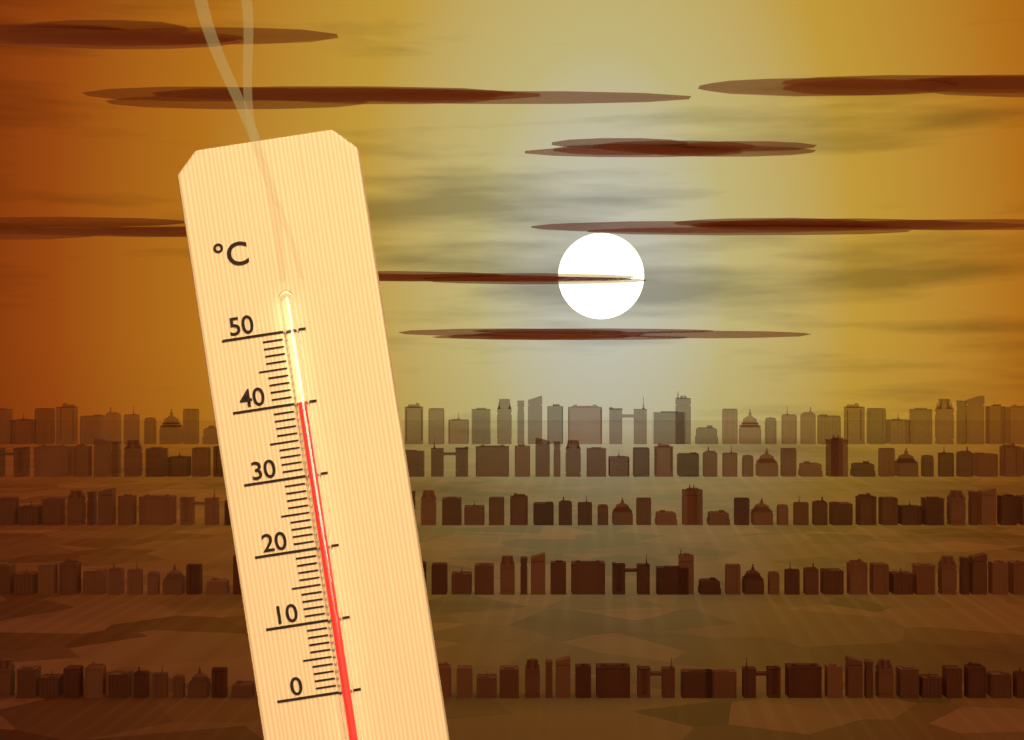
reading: 40 °C
